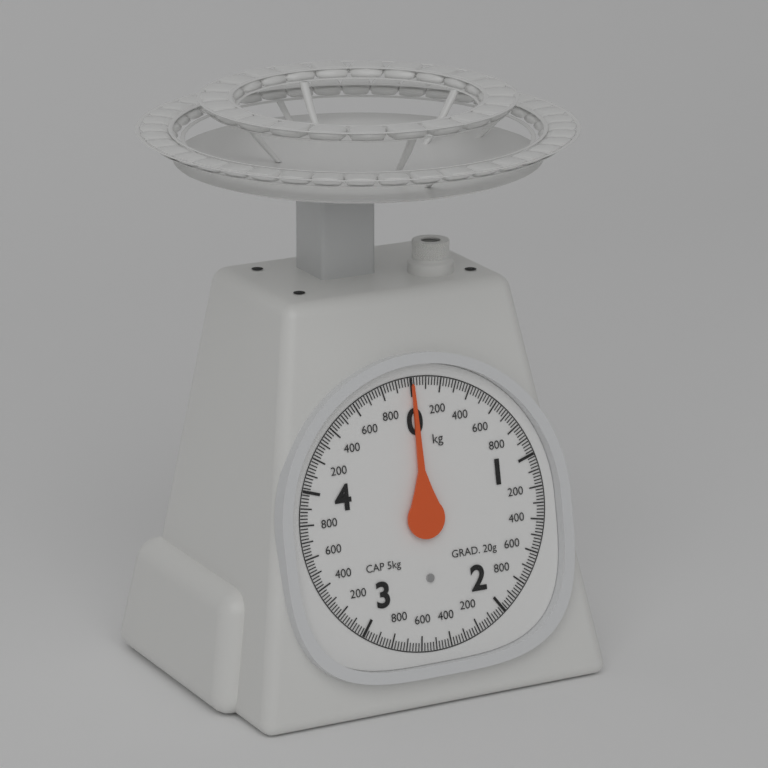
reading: 0.00 kg
